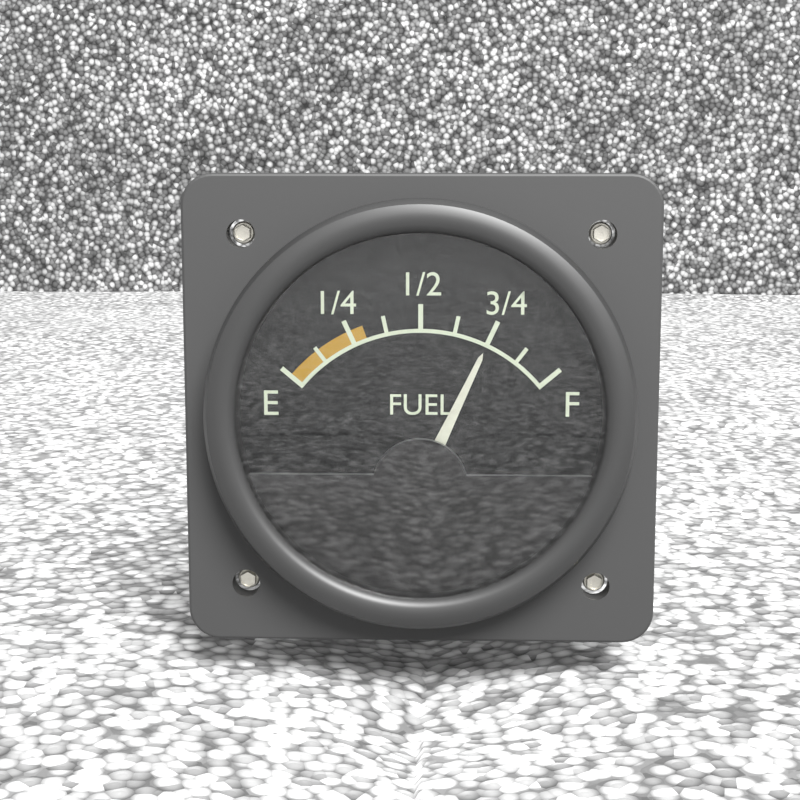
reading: 0.750 (no unit)
